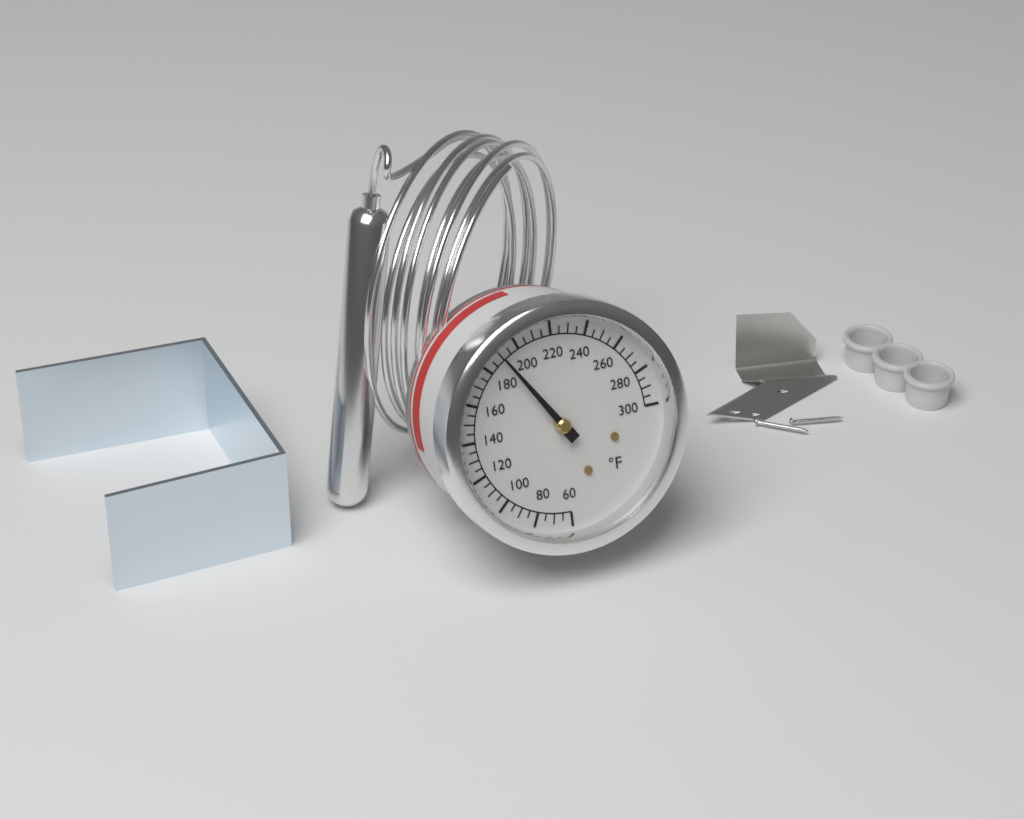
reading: 190 °F
